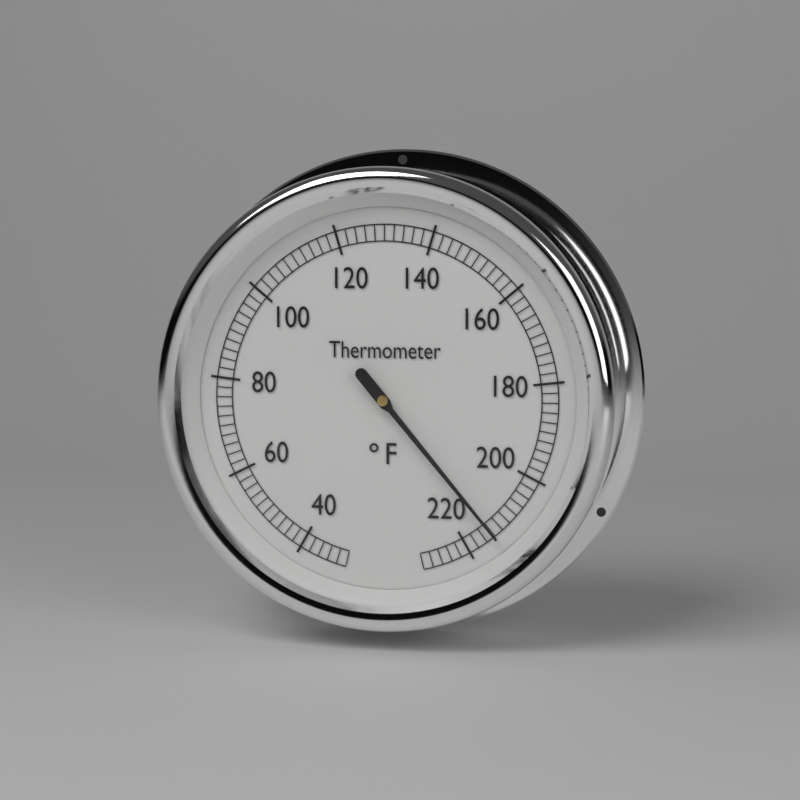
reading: 214 °F
